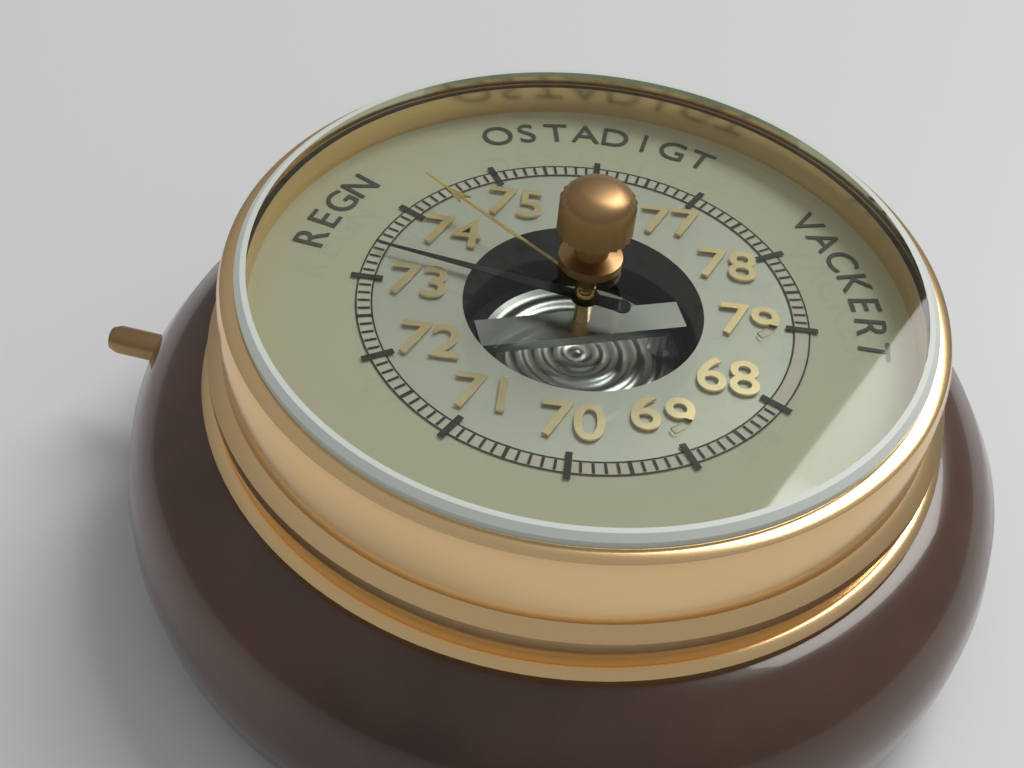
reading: 73.4 (no unit)
